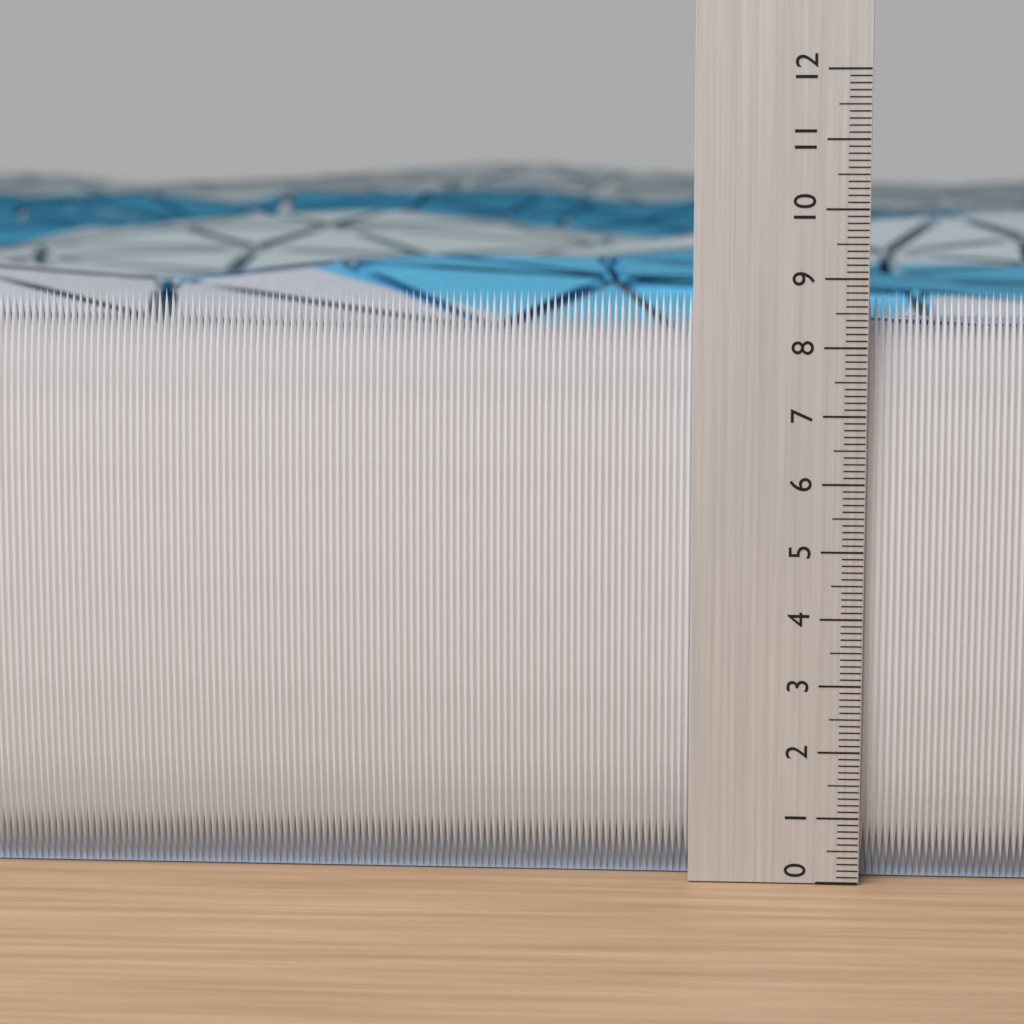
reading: 8.8 (no unit)
